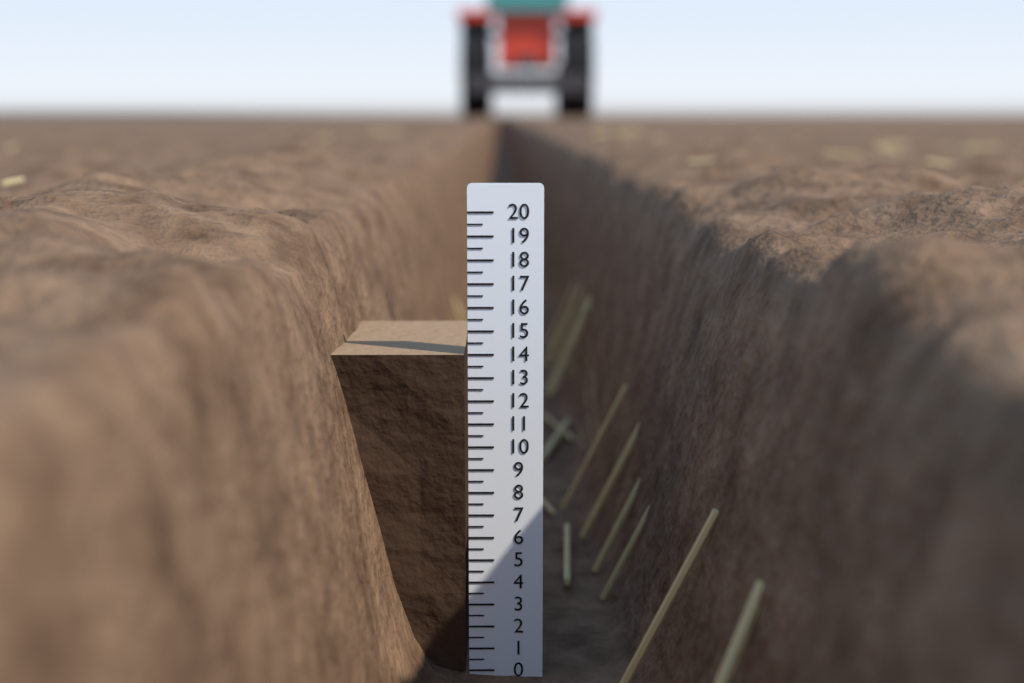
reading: 14.0 (no unit)
